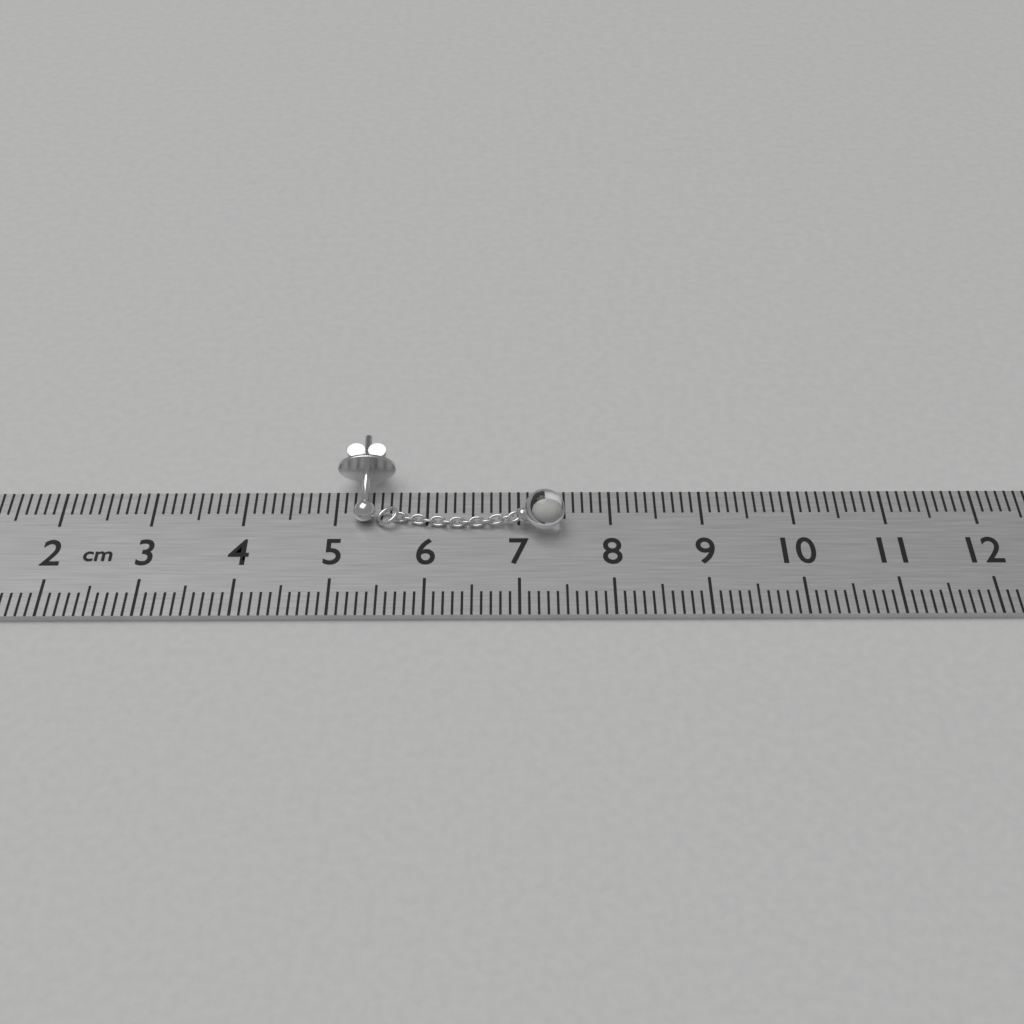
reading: 7.5 cm
